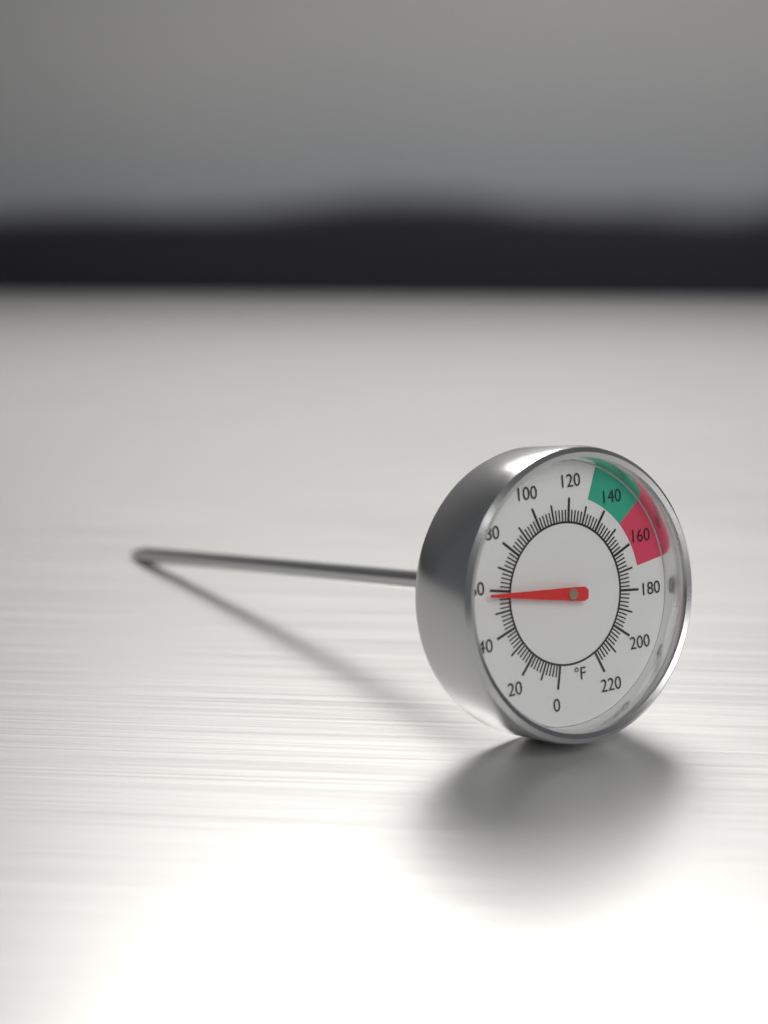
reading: 58 °F
